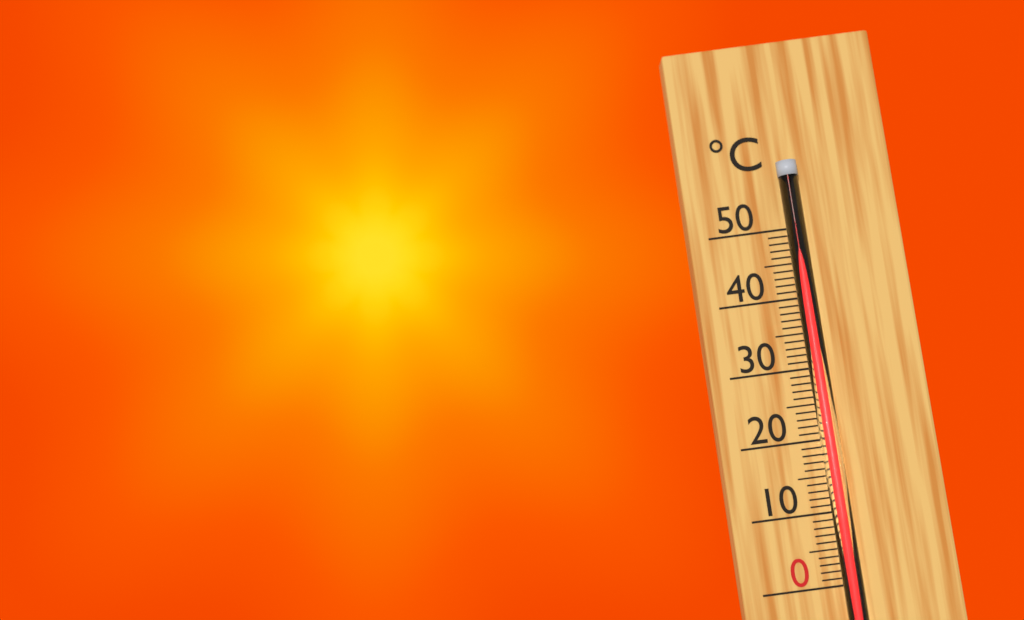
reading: 50 °C
